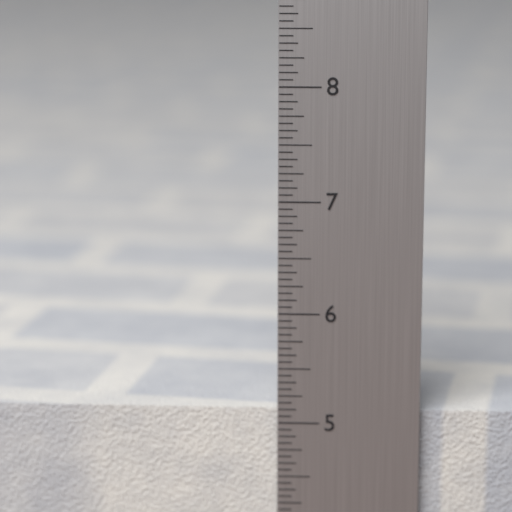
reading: 5.1250 in
